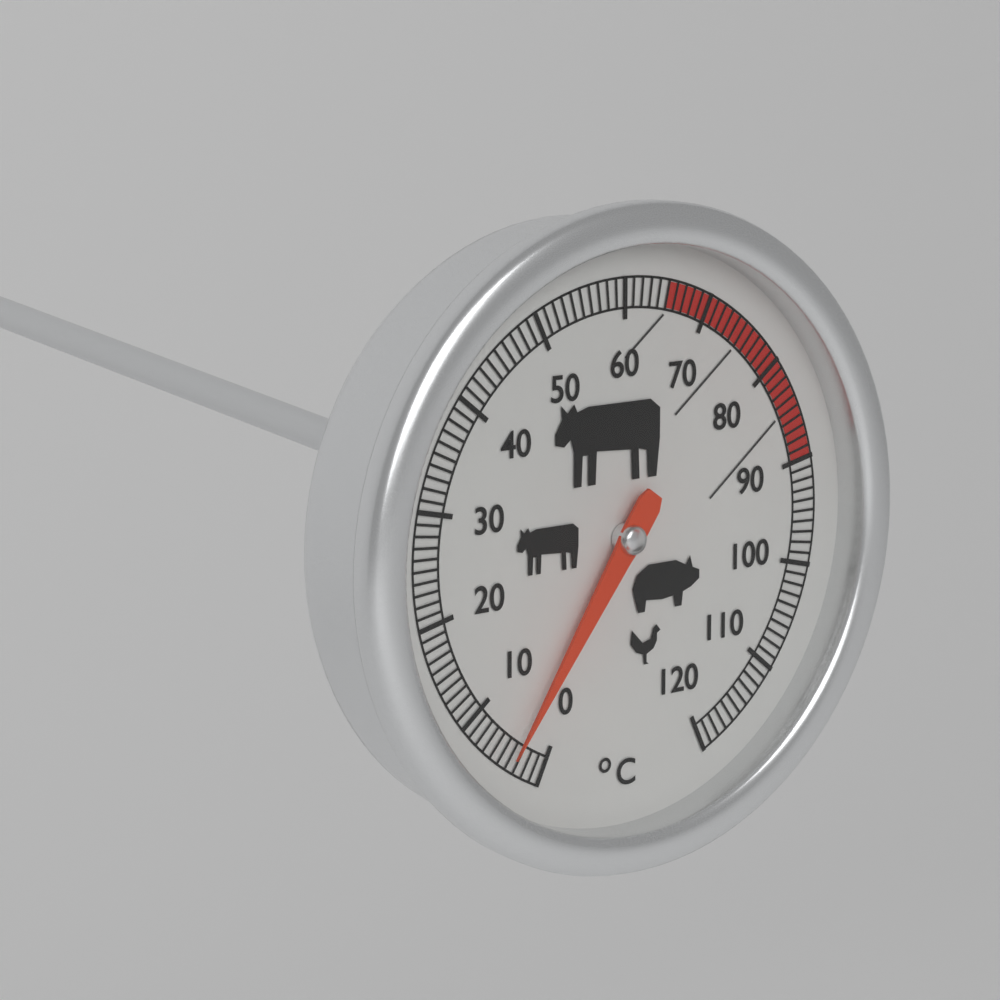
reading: 4 °C
